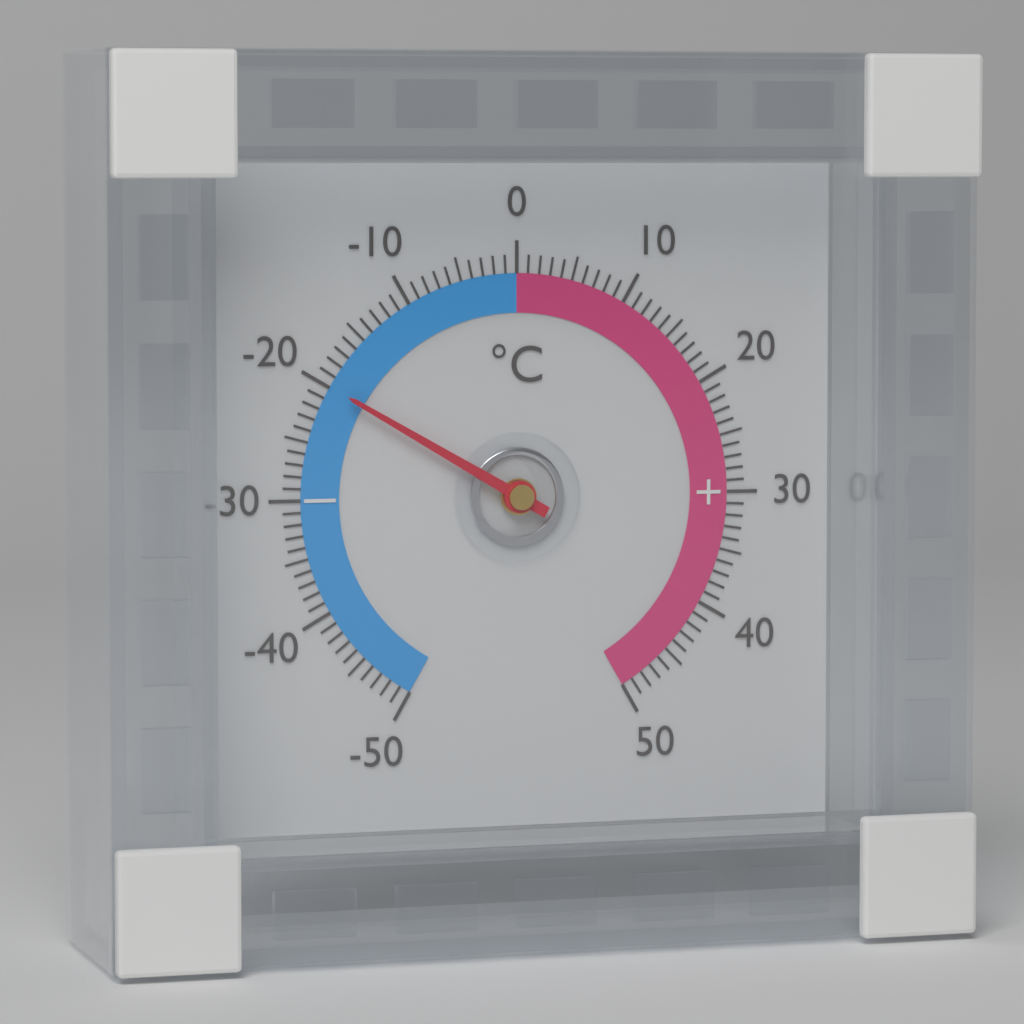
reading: -20 °C
